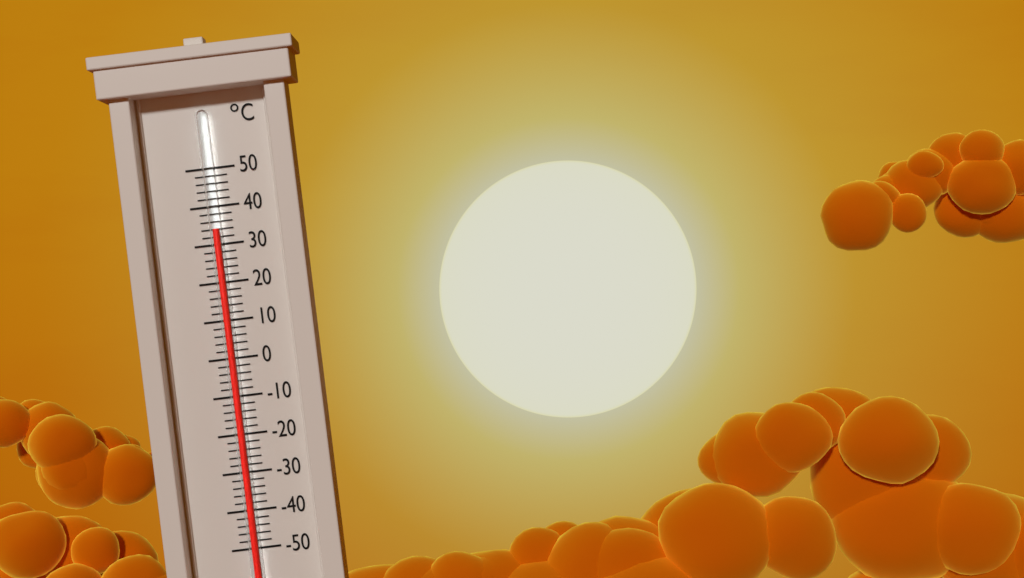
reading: 34 °C
